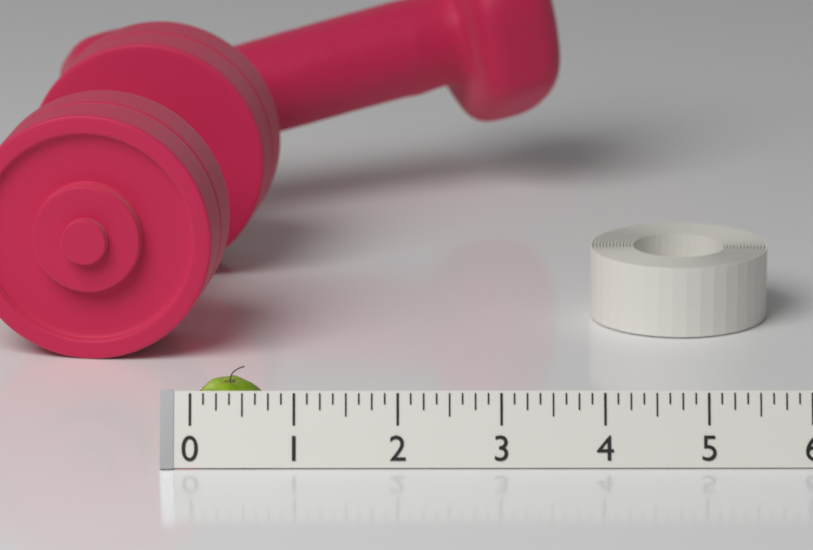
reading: 0.750 (no unit)
